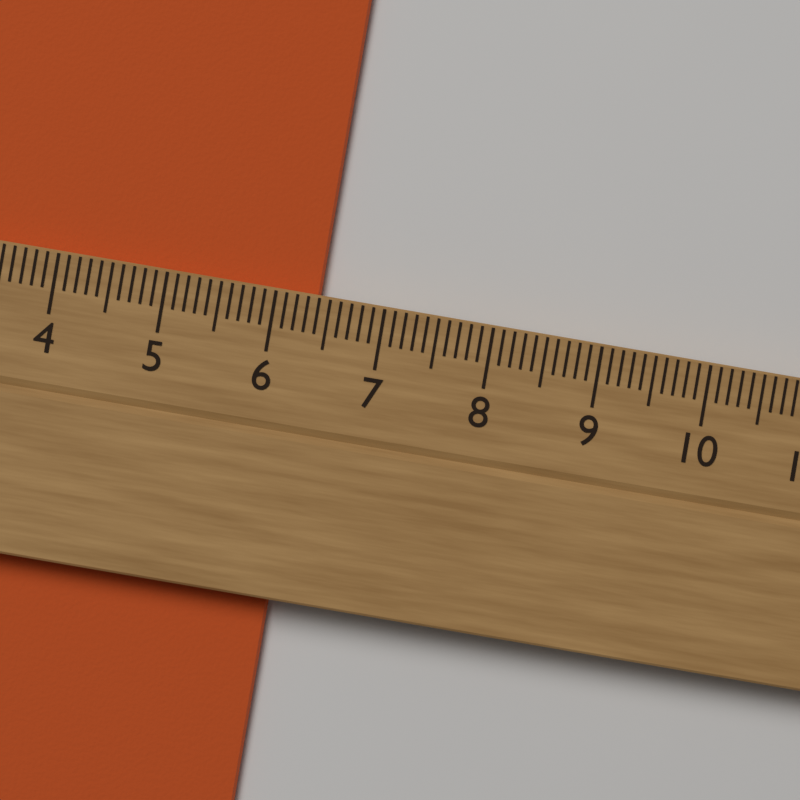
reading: 6.4 cm
